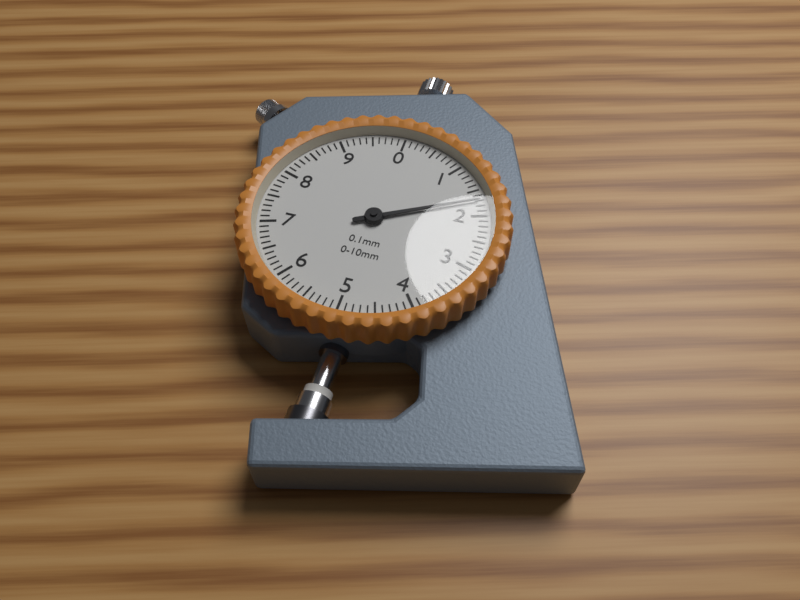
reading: 1.7 mm
